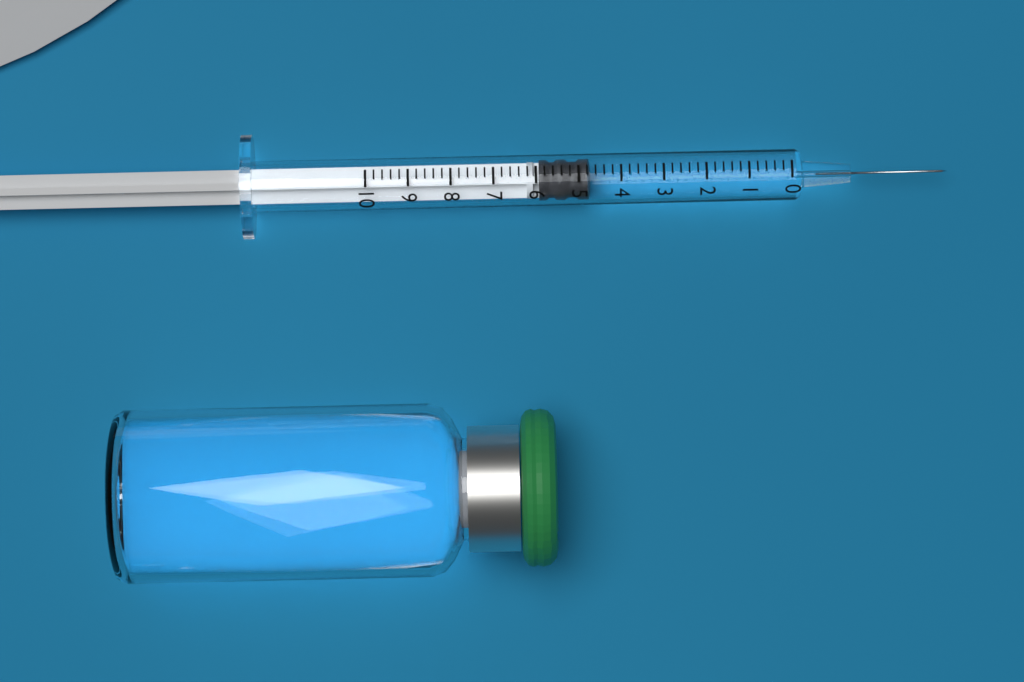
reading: 4.8 (no unit)
